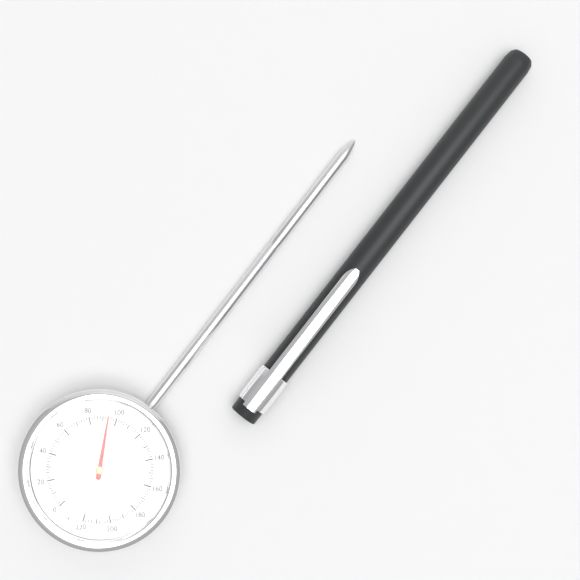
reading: 94 °F
